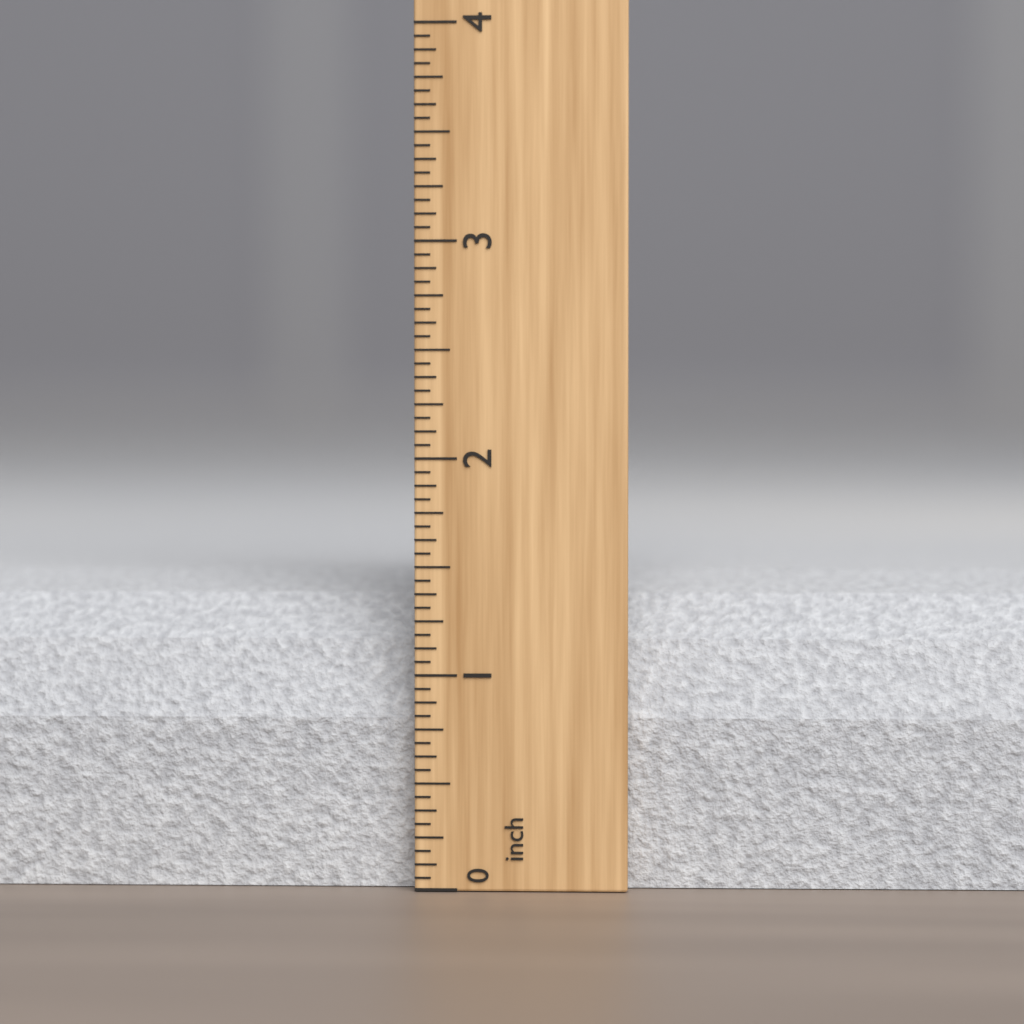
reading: 1.4375 inch
